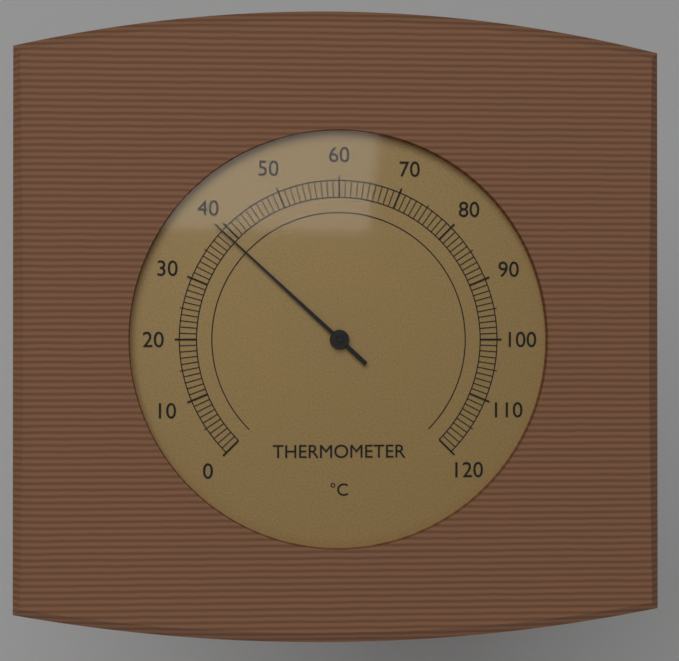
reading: 39 °C
